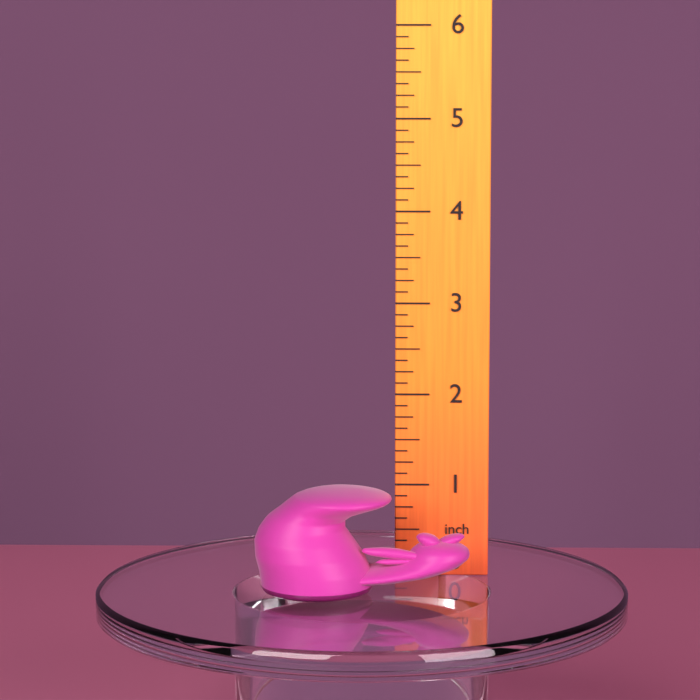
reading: 1.125 inch
